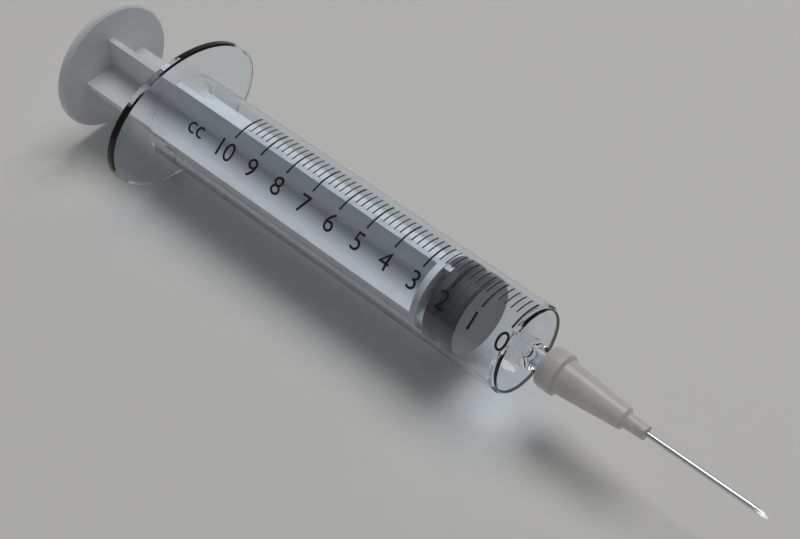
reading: 1.4 cc
